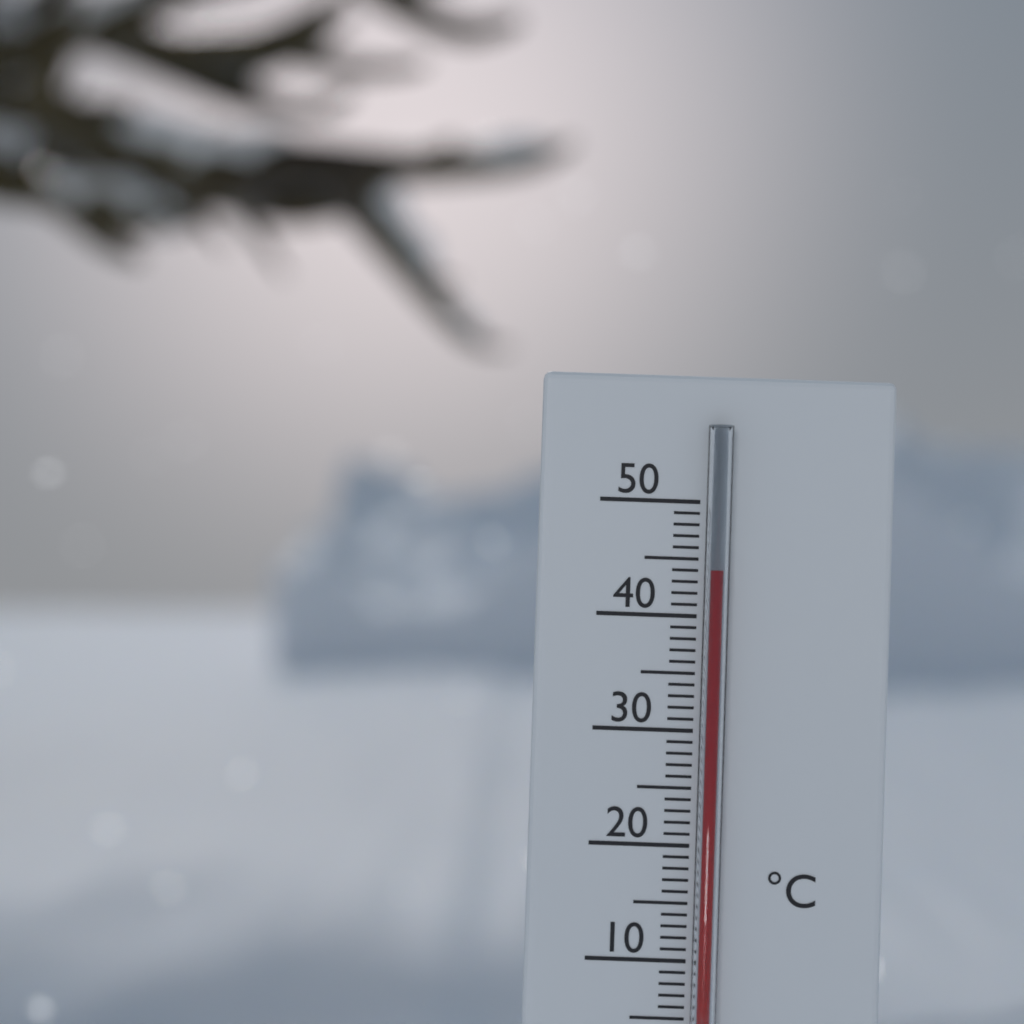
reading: 44 °C
